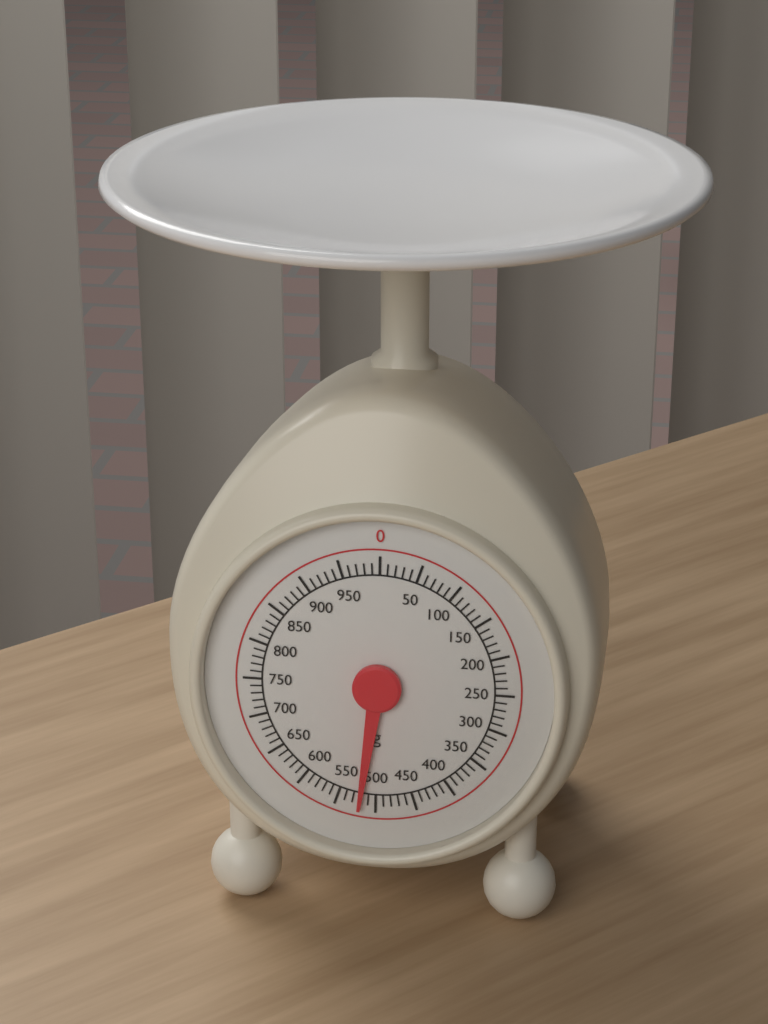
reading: 520 g
